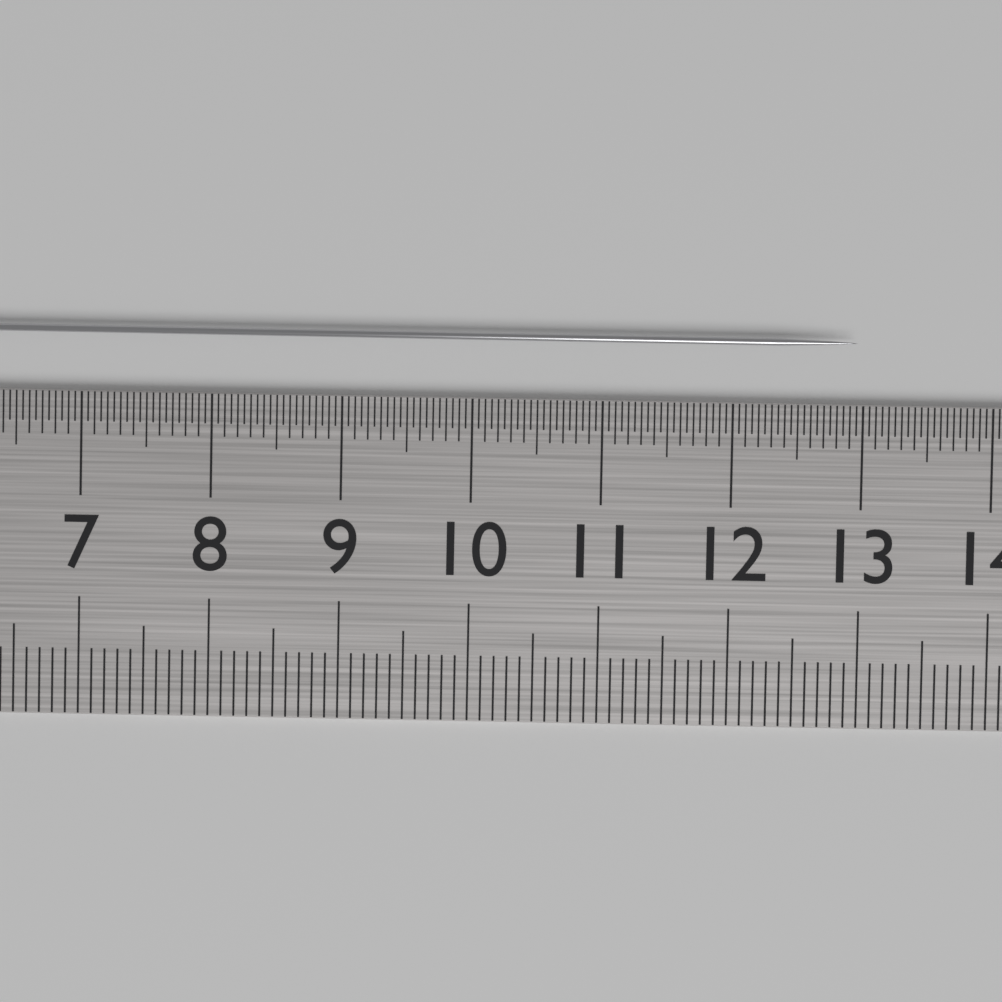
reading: 12.95 cm
